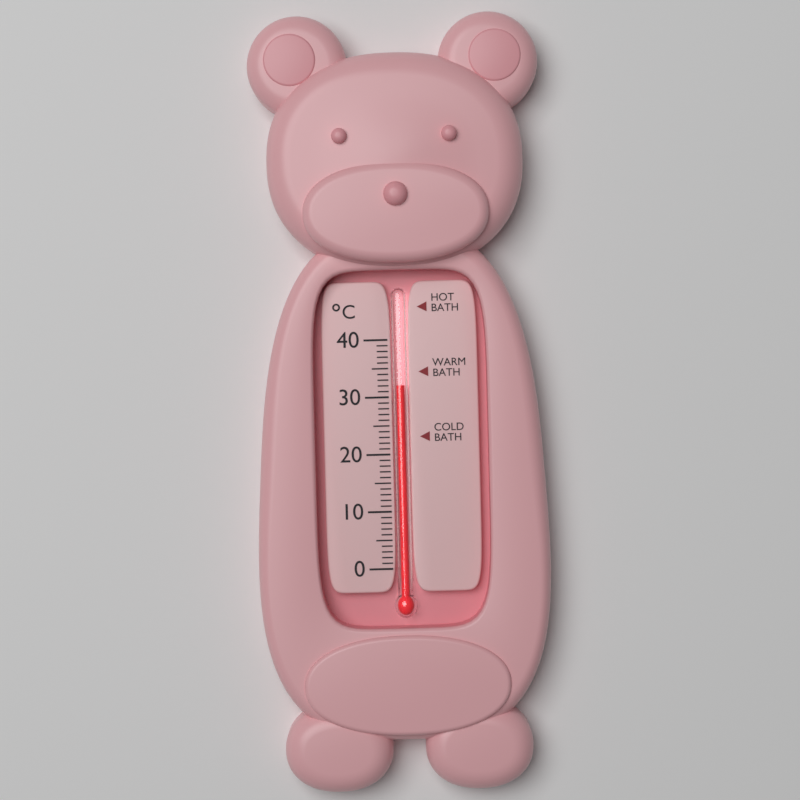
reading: 32 °C
